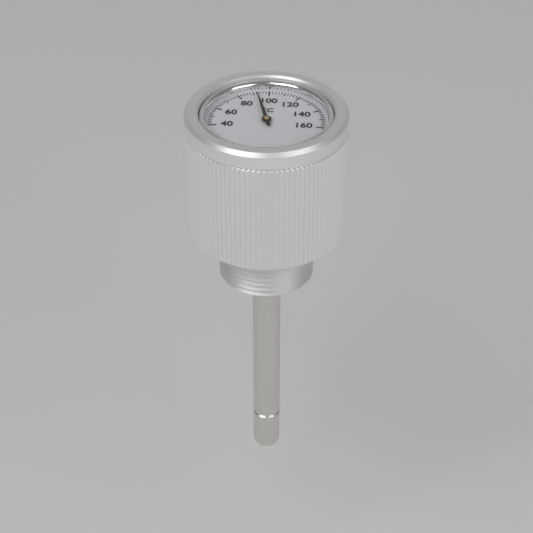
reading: 92 °C
